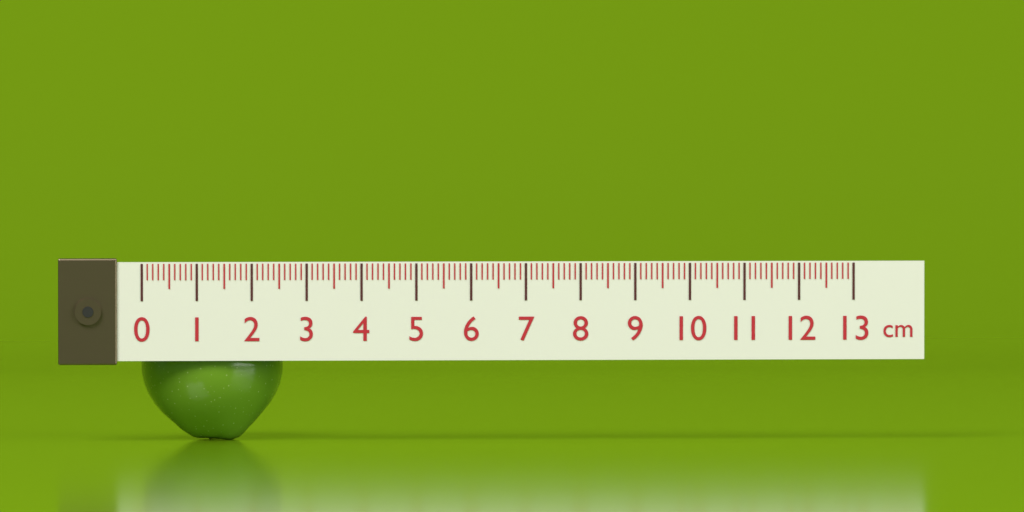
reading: 2.6 cm
